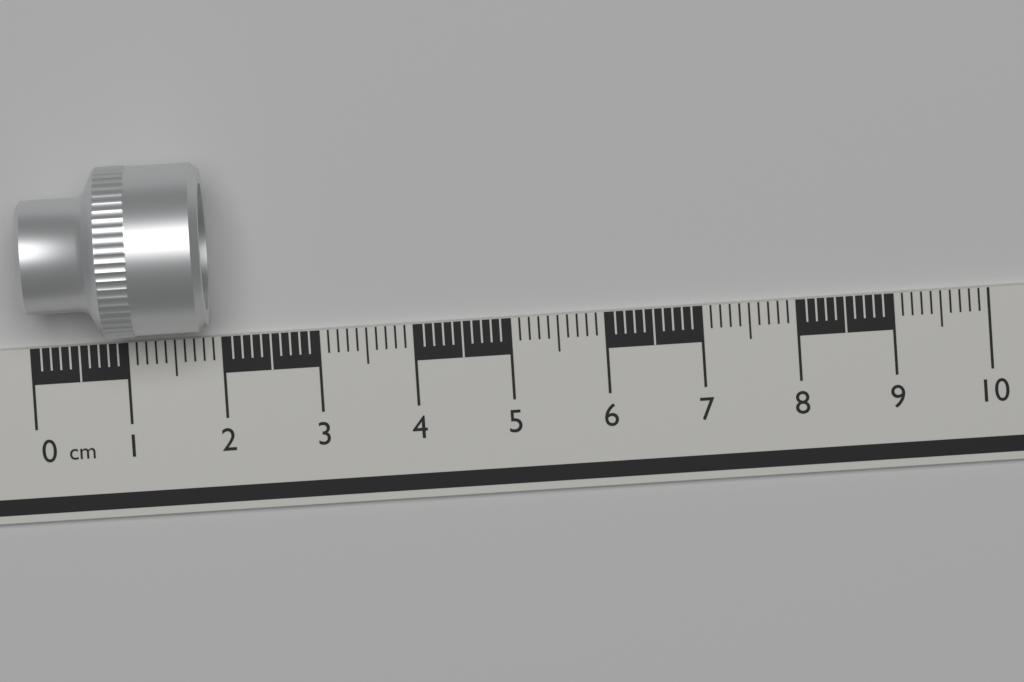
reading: 1.9 cm
